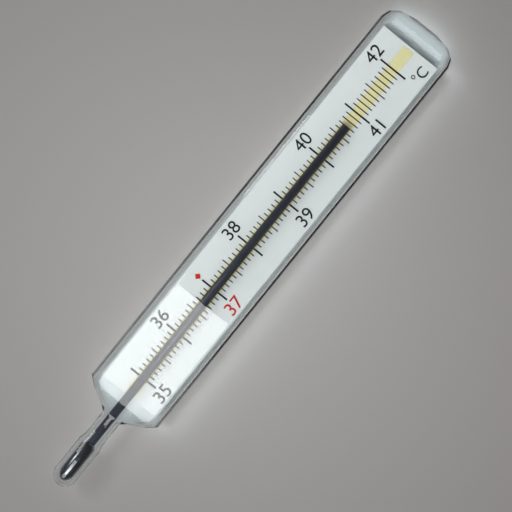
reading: 40.7 °C
